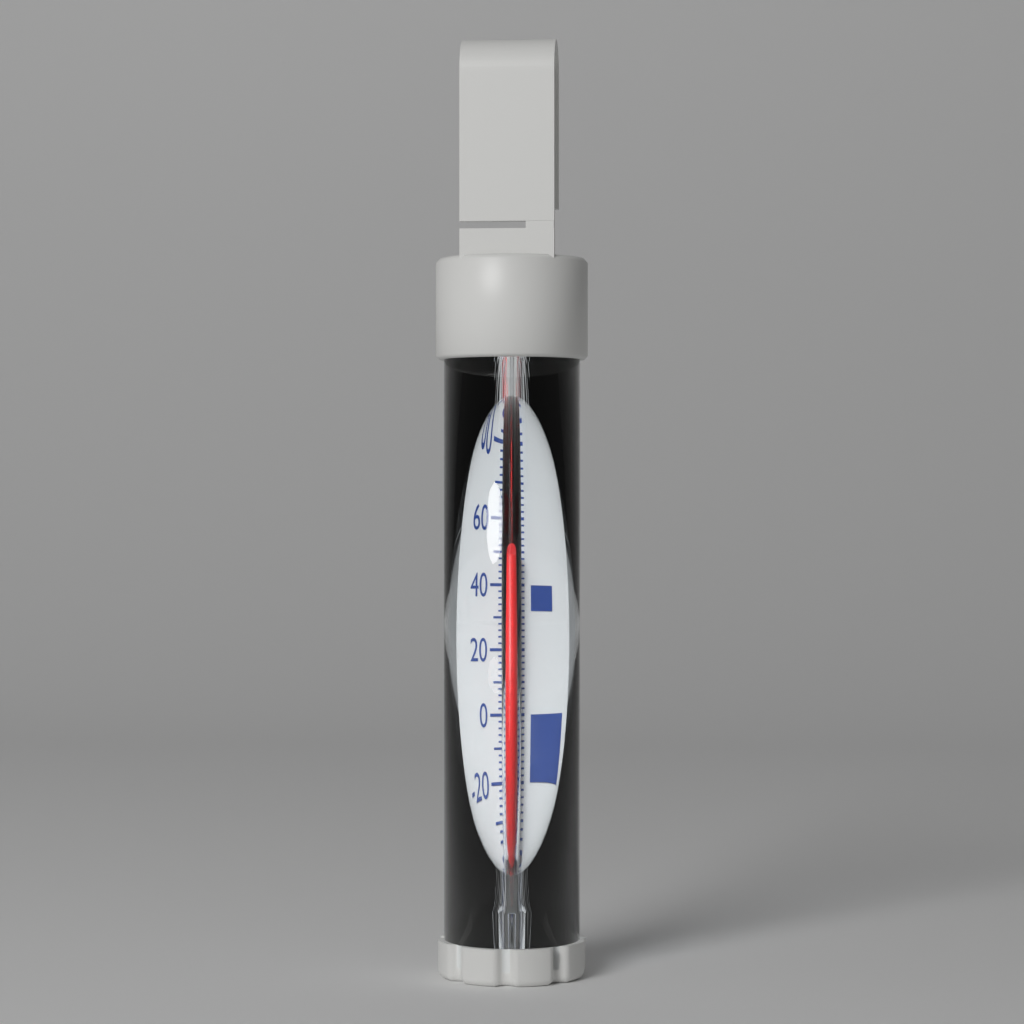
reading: 50 °F
